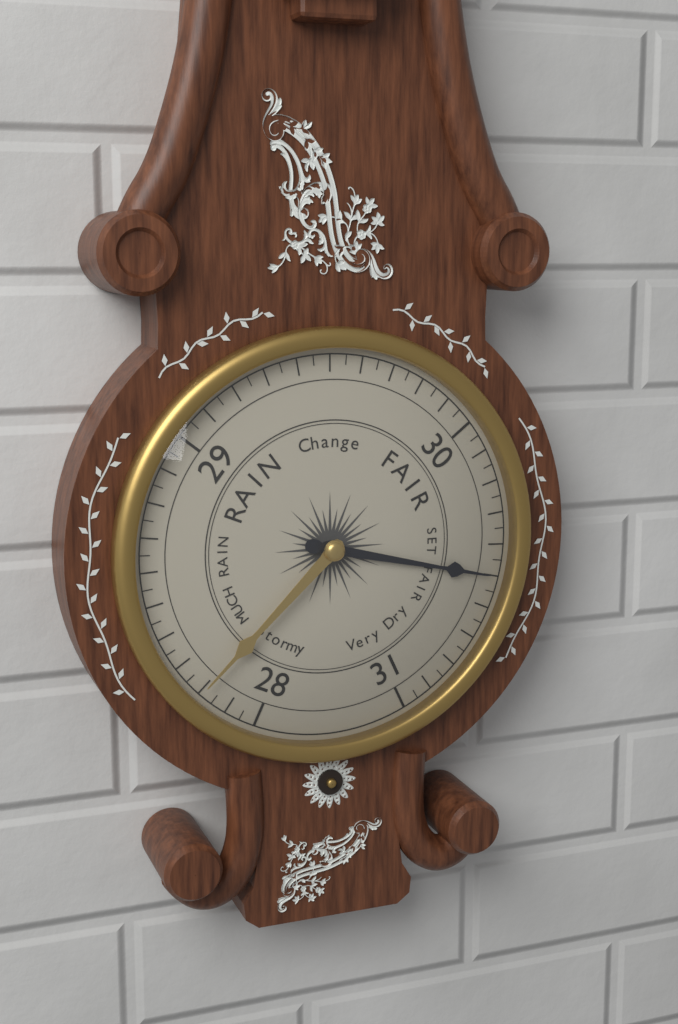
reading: 30.50 (no unit)
